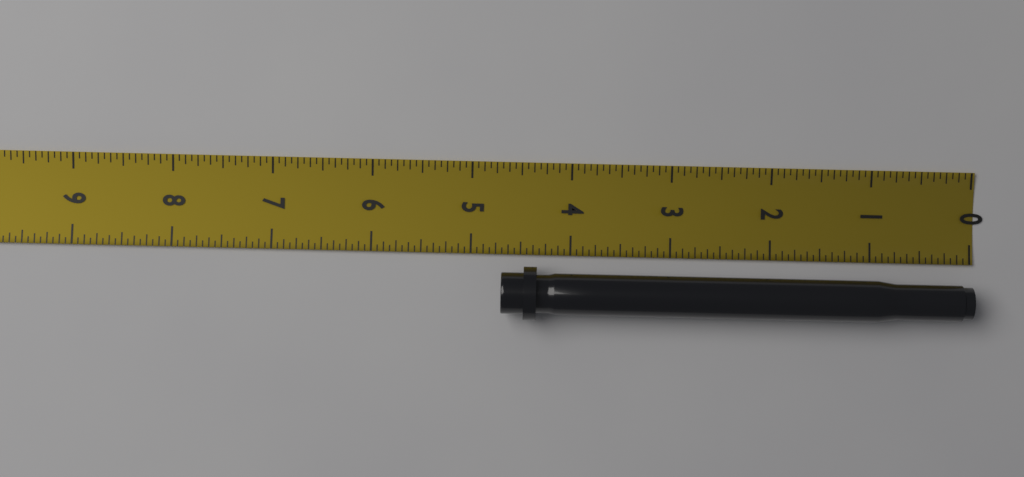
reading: 4.6875 in
